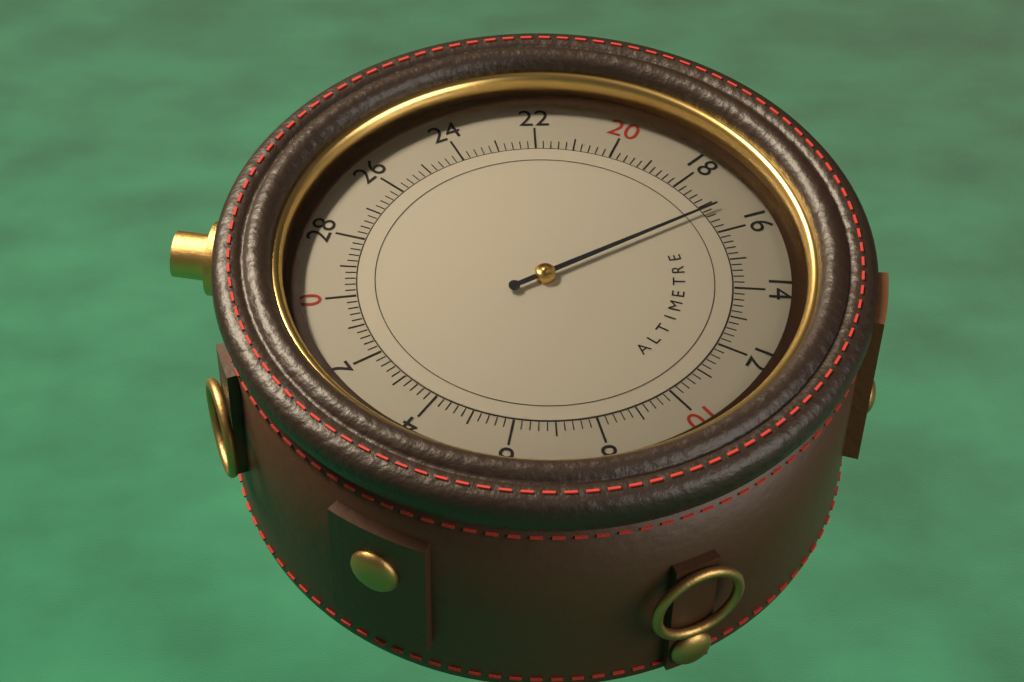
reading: 16.8 (no unit)
